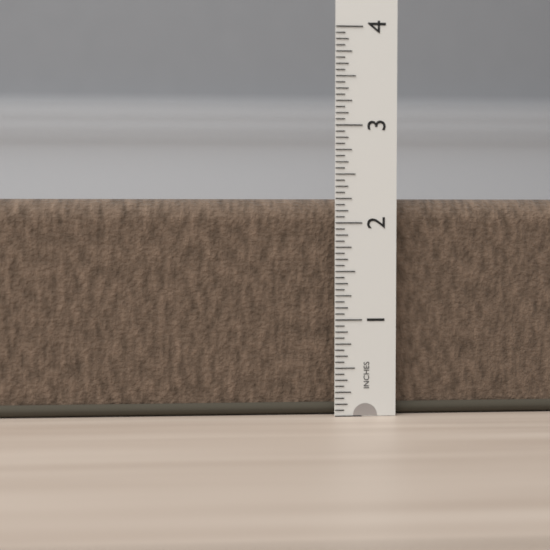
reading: 2.2500 in
